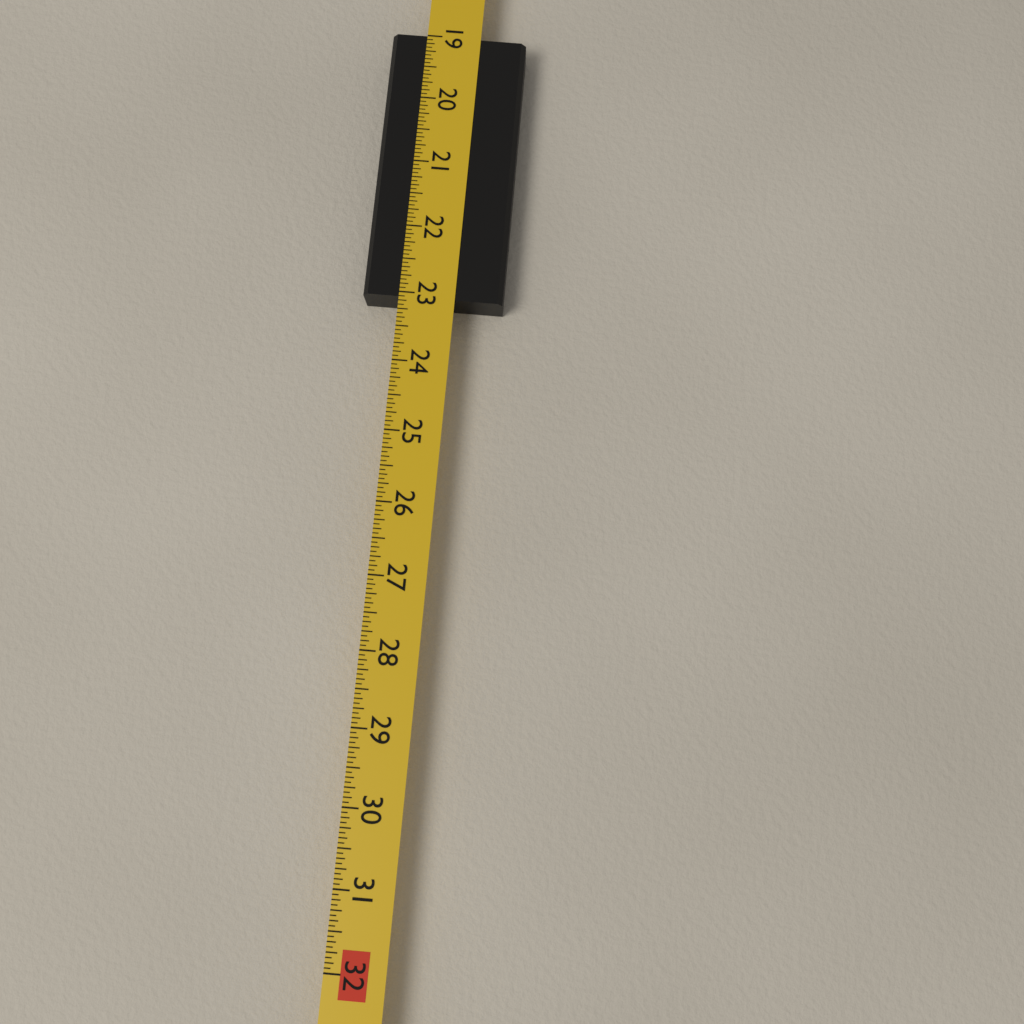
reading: 23.0625 in
